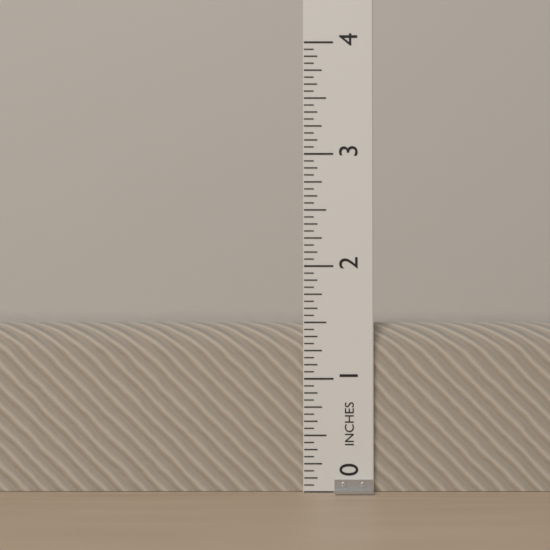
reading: 1.5000 in
